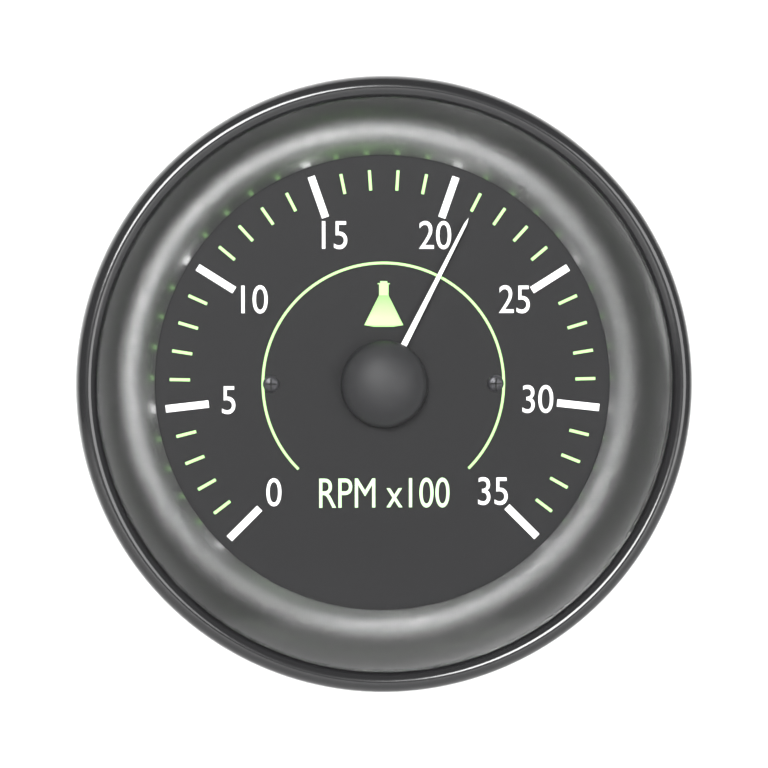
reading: 21 RPM x100
